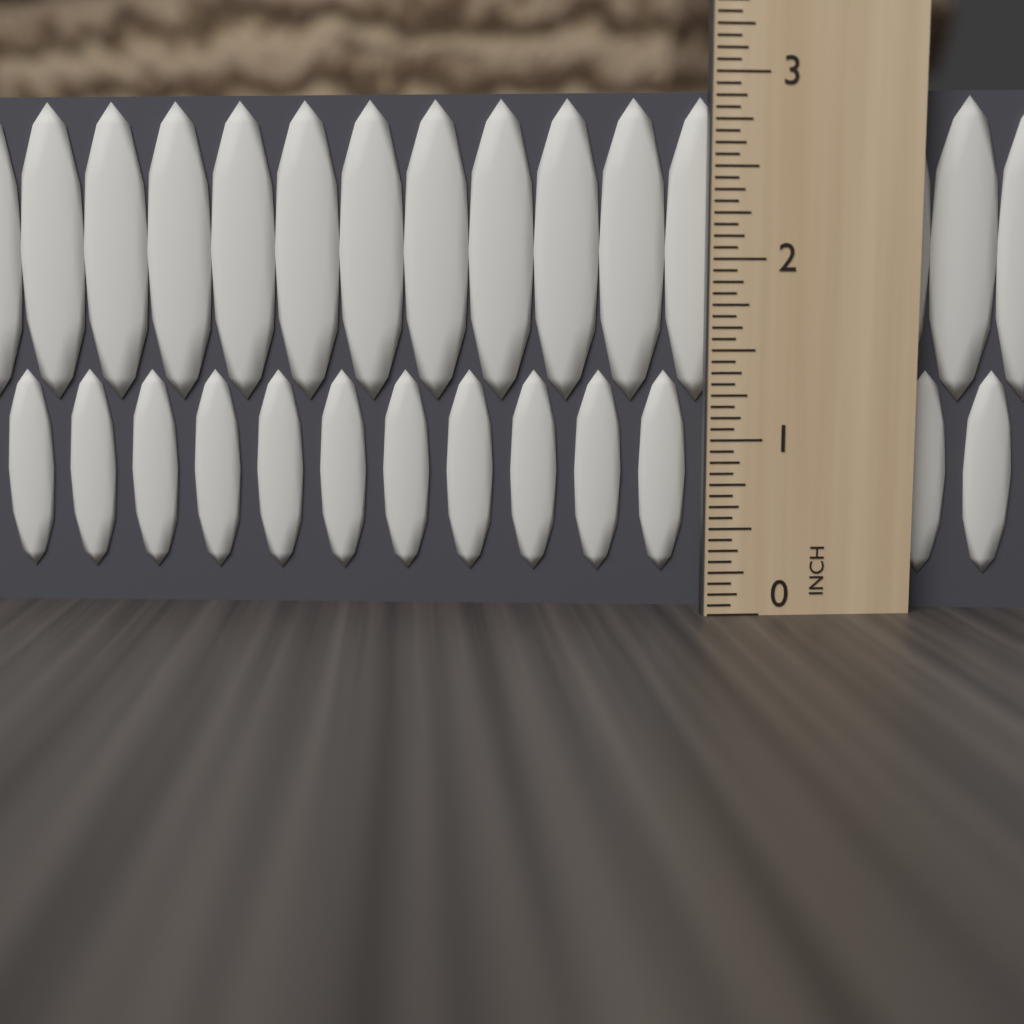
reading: 2.9375 in
